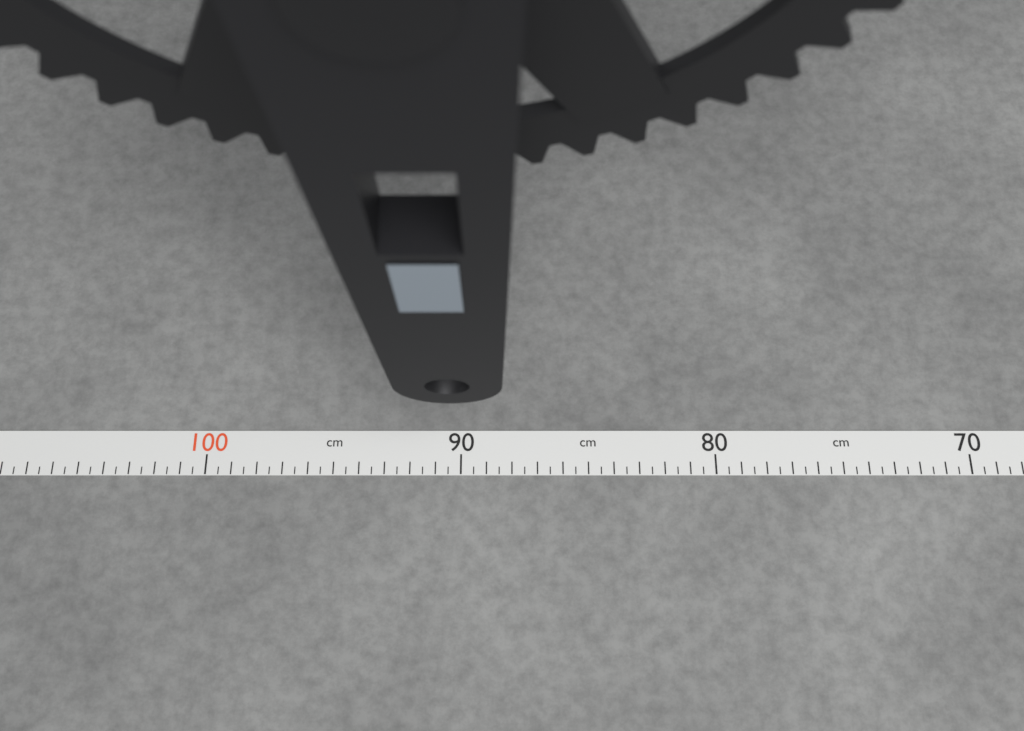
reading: 90.0 cm
